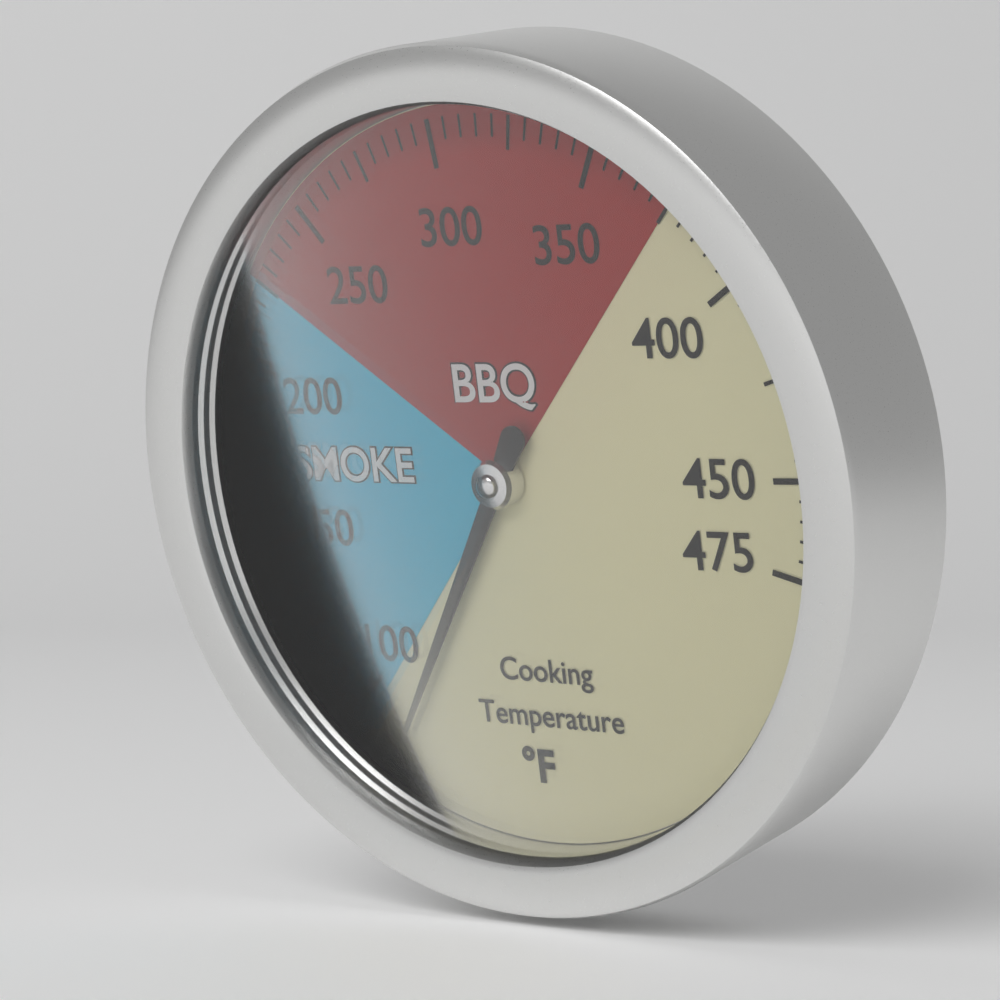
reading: 78 °F
